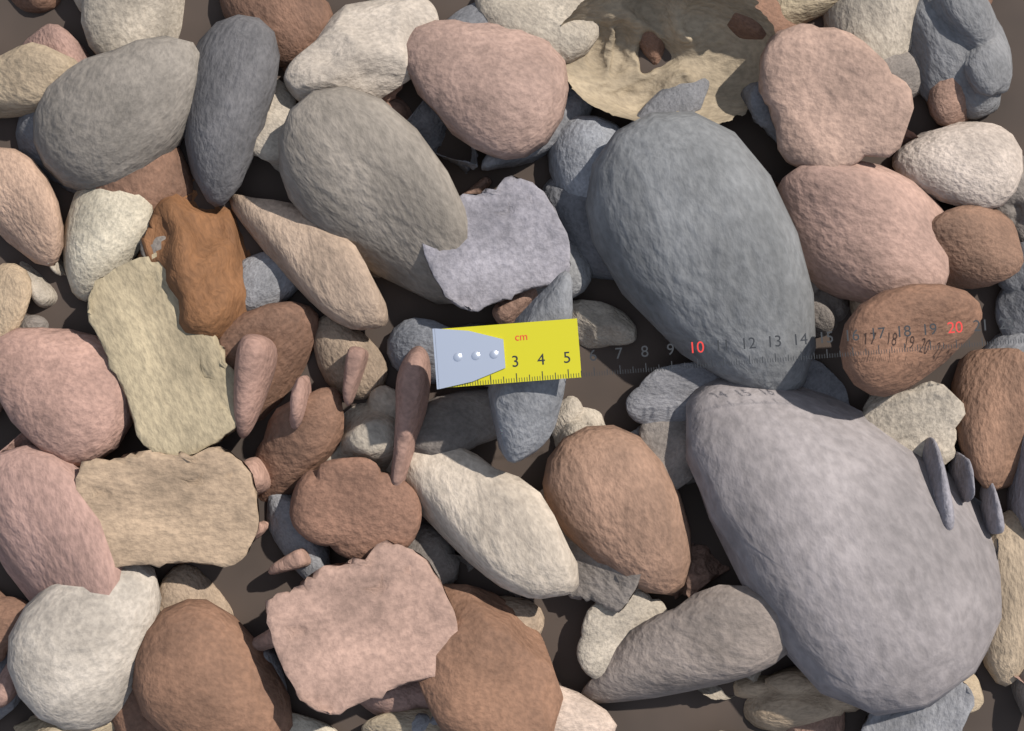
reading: 5.5 cm
